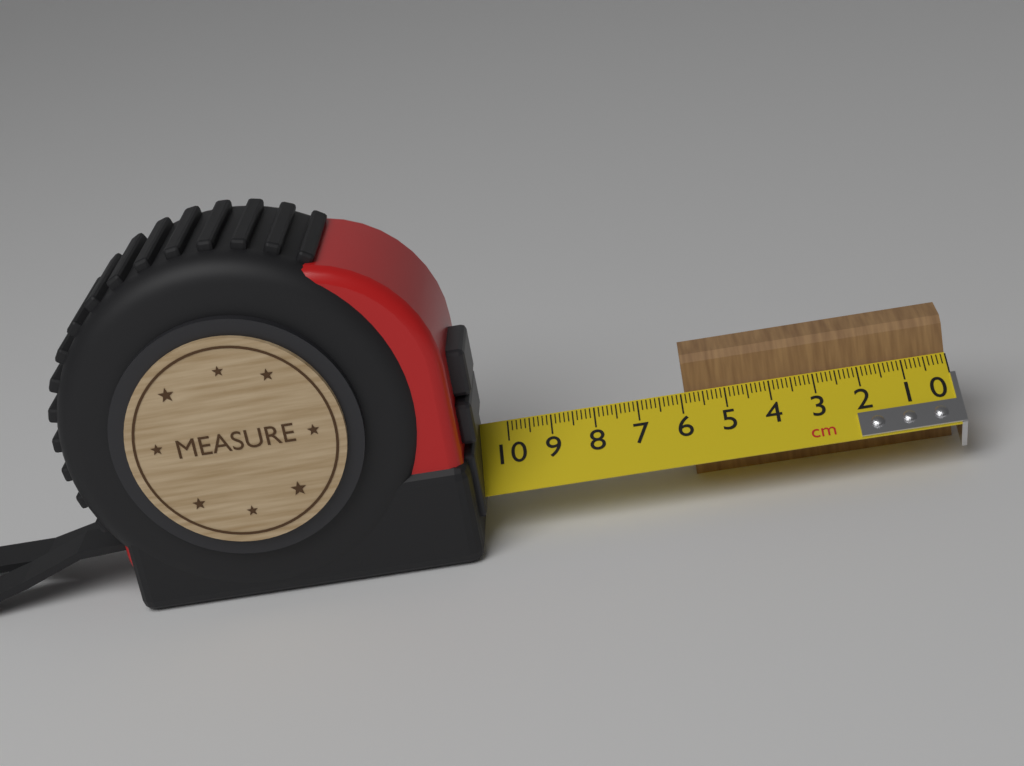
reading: 5.9 cm
